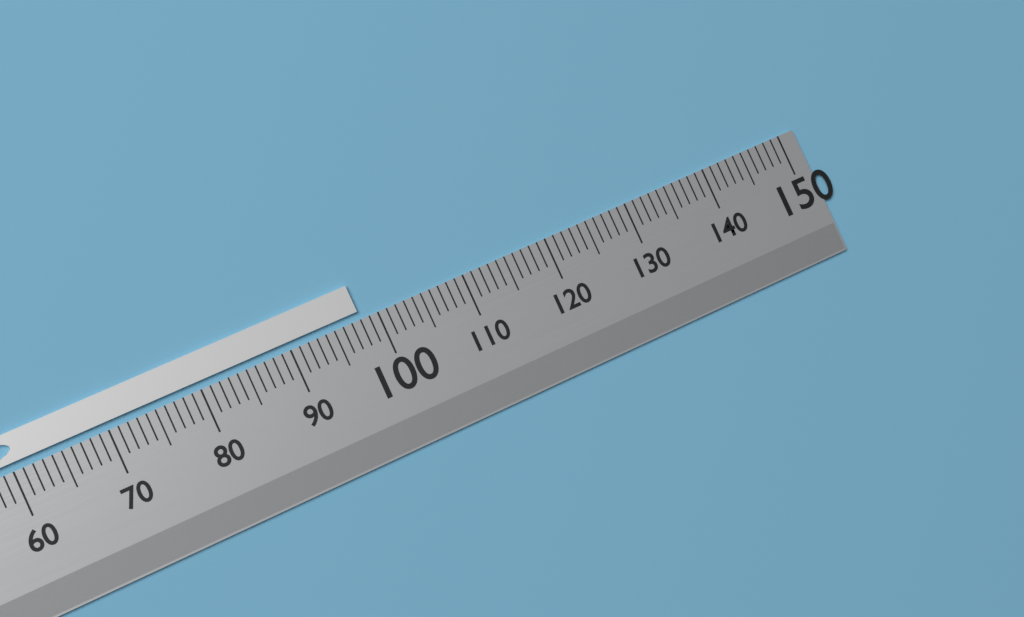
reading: 98 (no unit)
